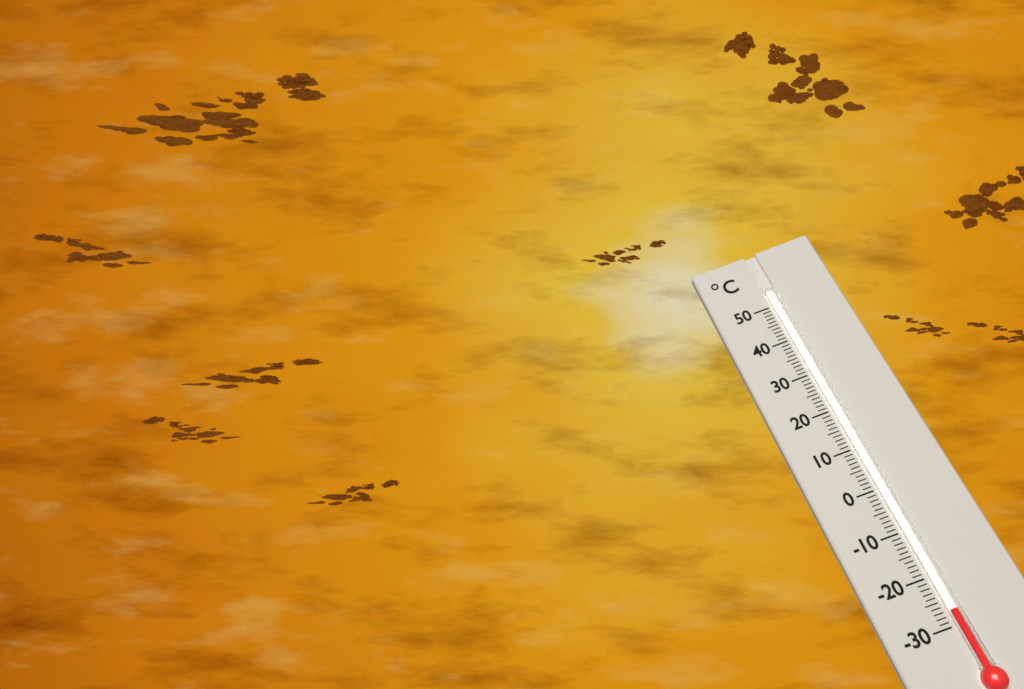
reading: -27 °C
